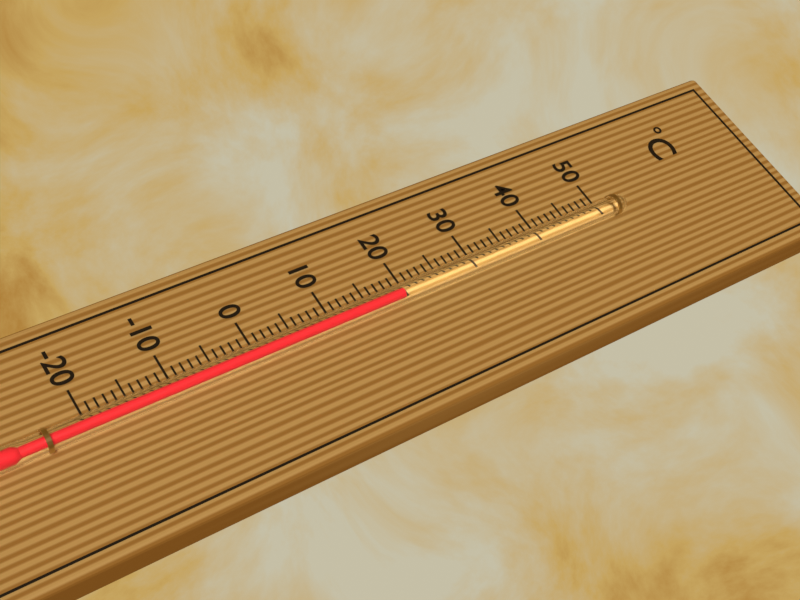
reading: 19 °C
